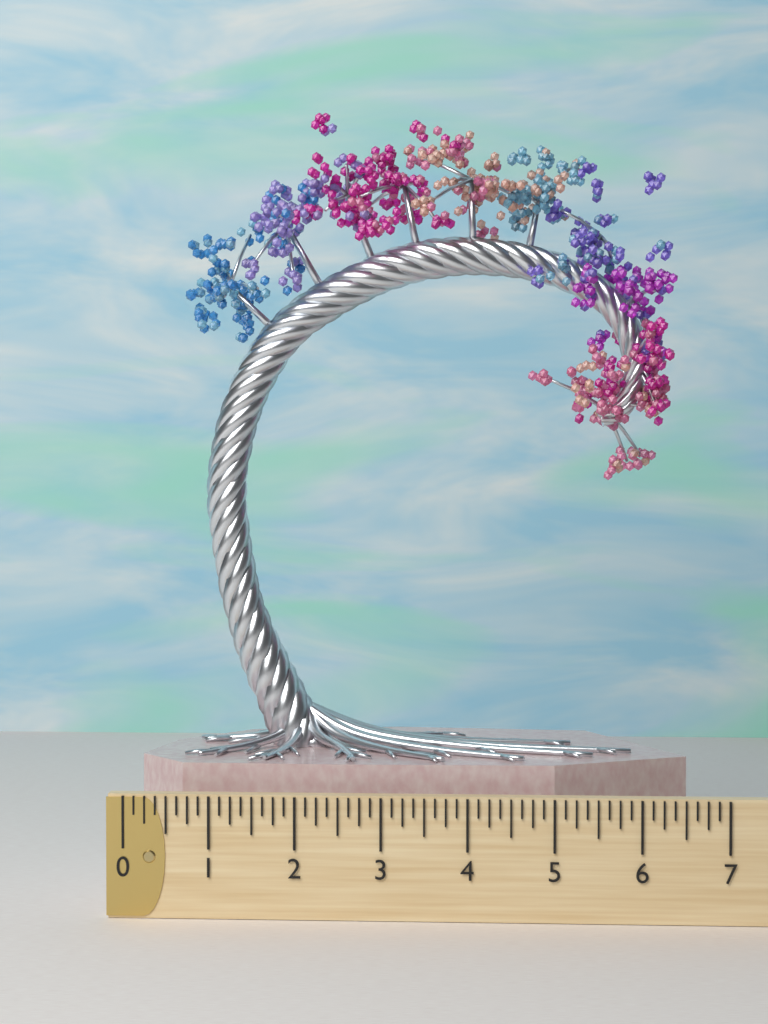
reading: 6.625 (no unit)
